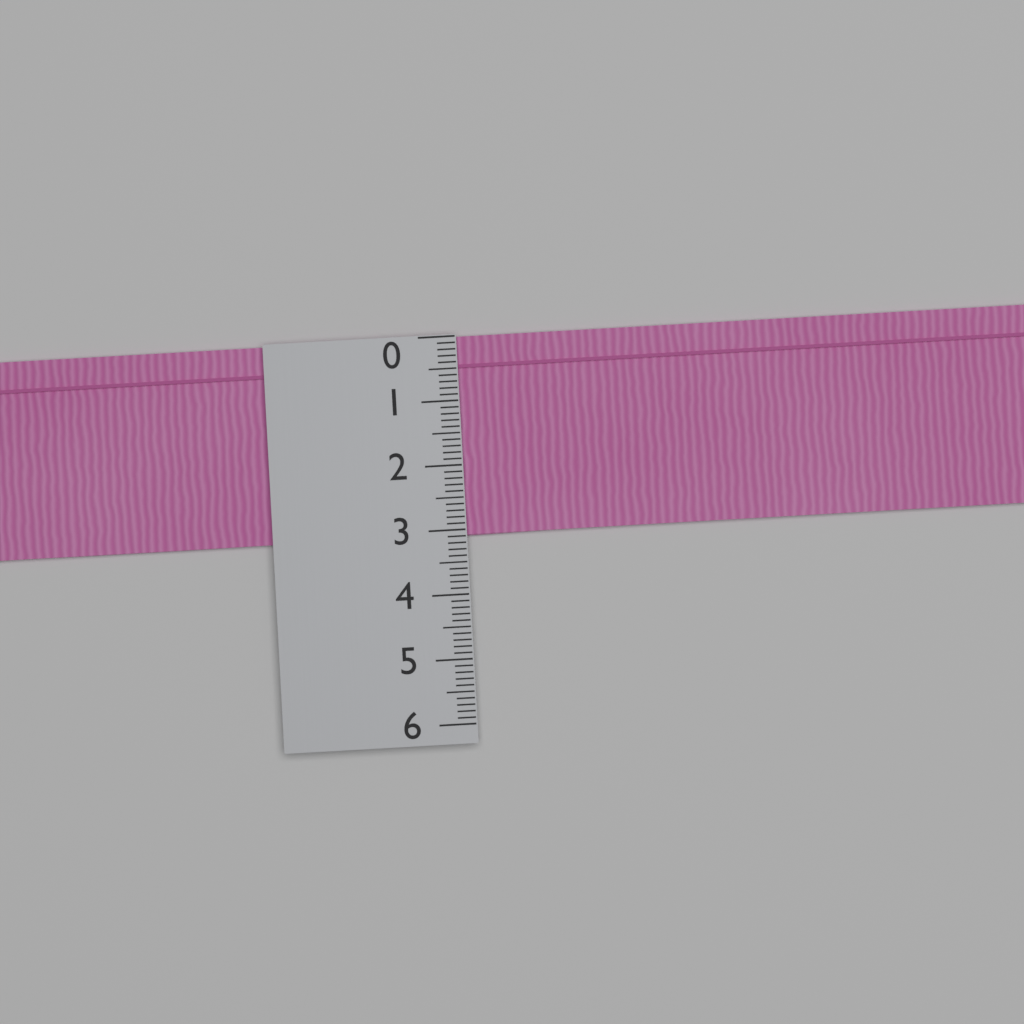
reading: 3.1 (no unit)
